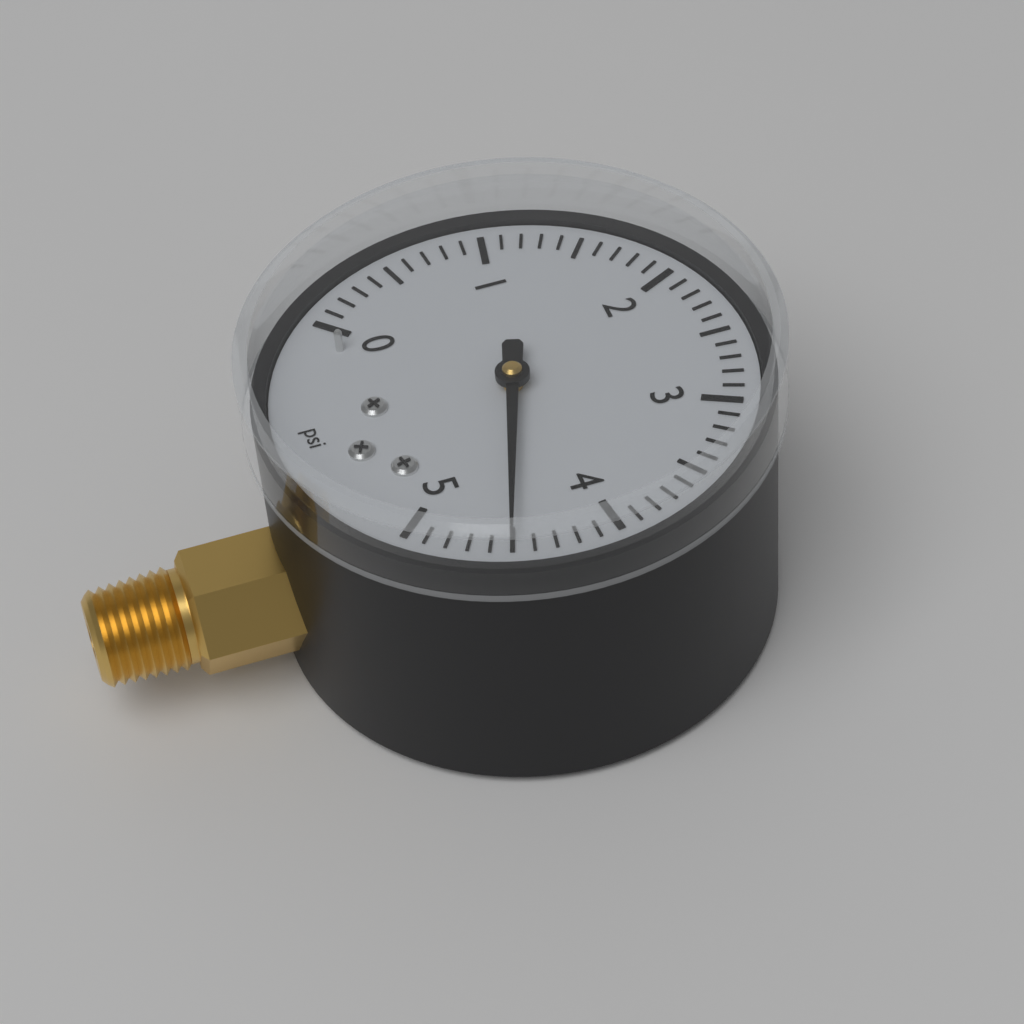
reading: 4.5 psi
